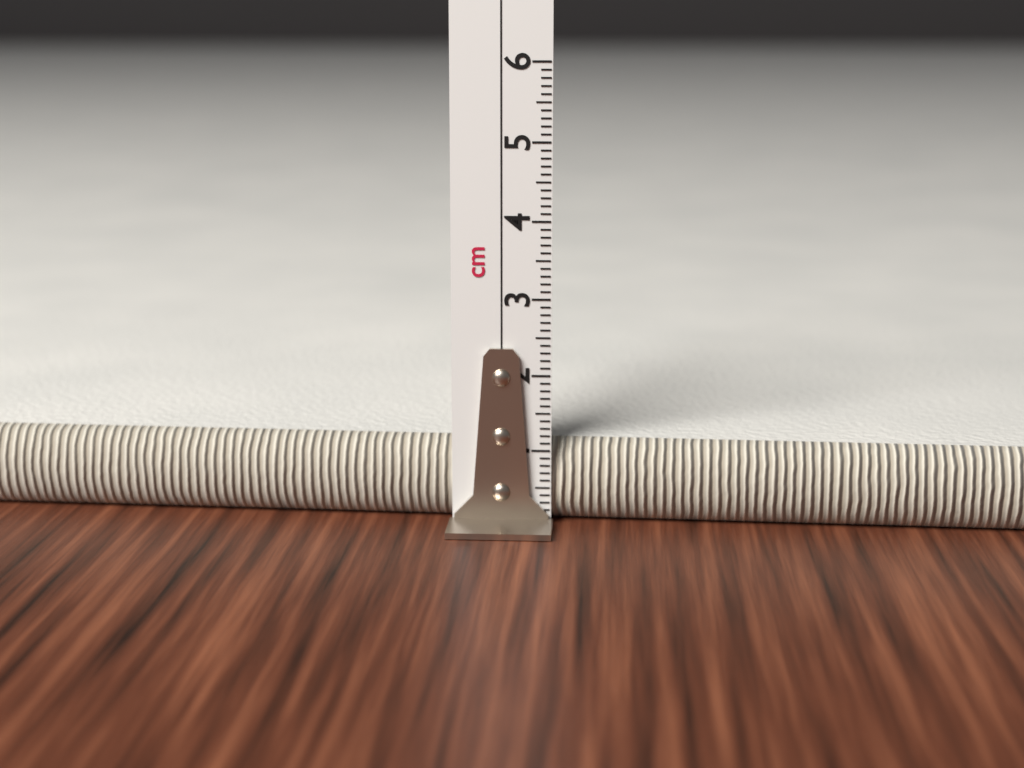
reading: 1.1 cm
